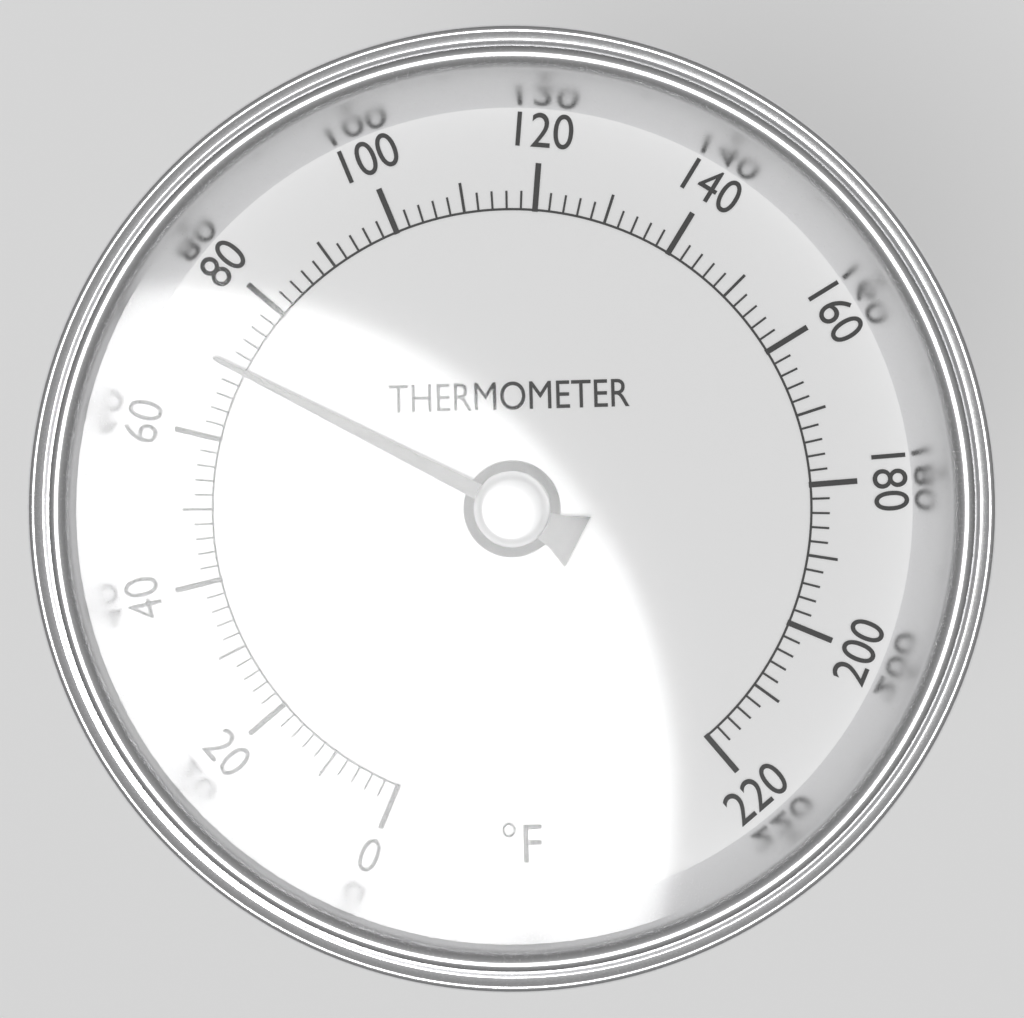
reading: 70 °F
